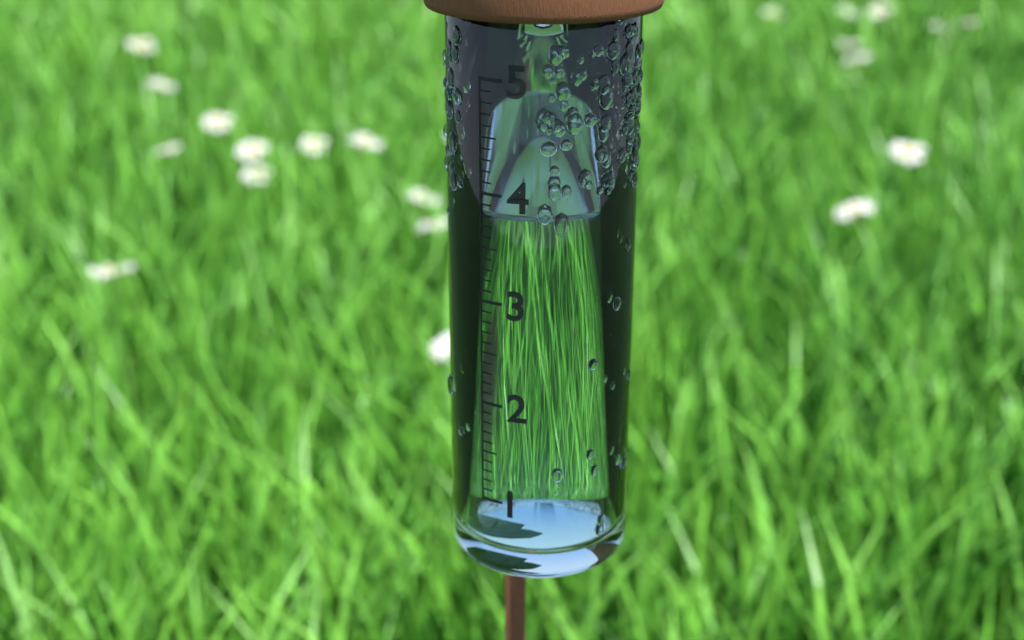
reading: 3.8 (no unit)
